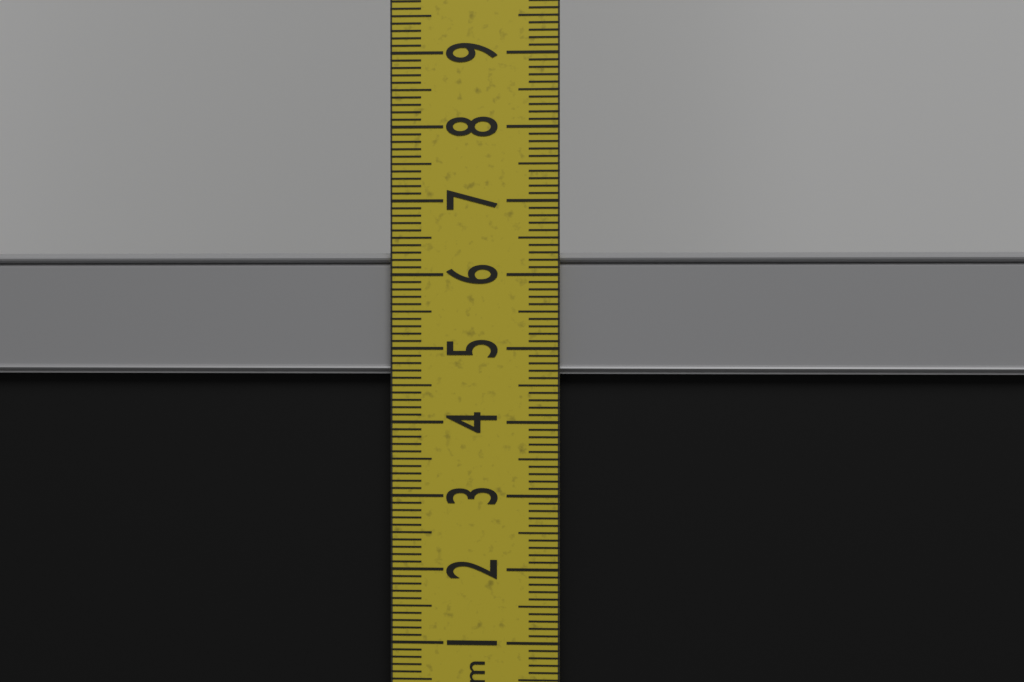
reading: 6.3 cm
